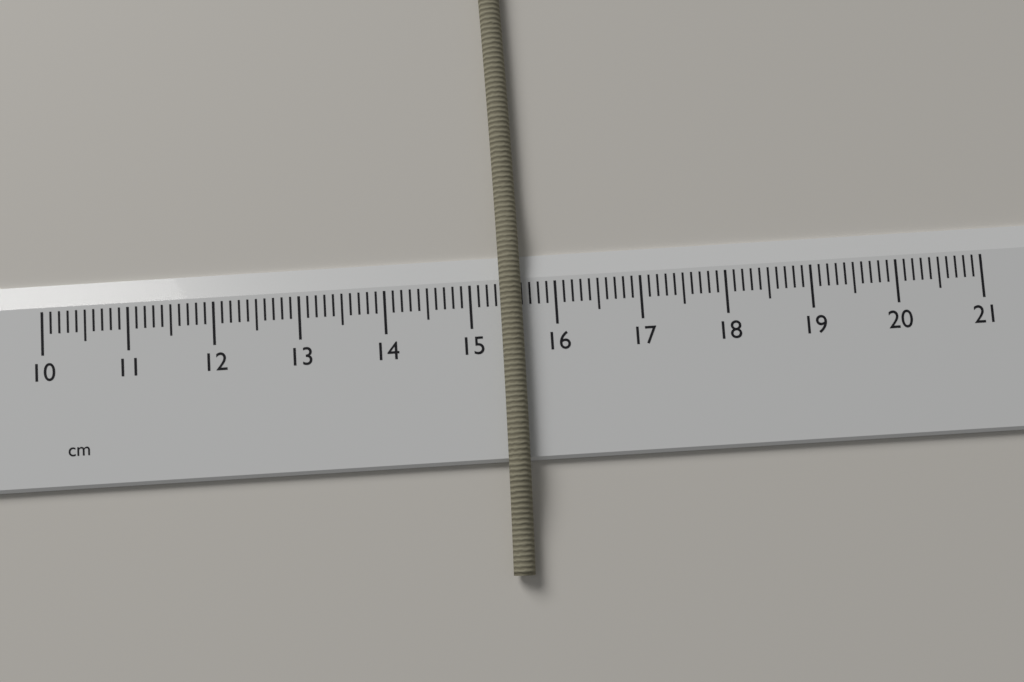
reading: 15.6 cm
